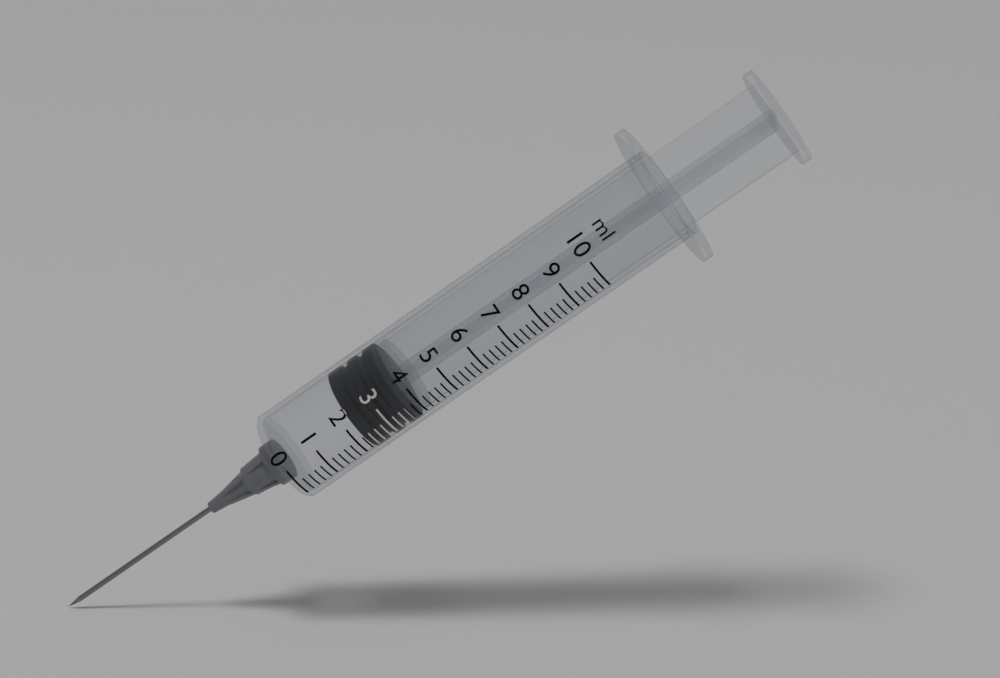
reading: 2.2 ml
